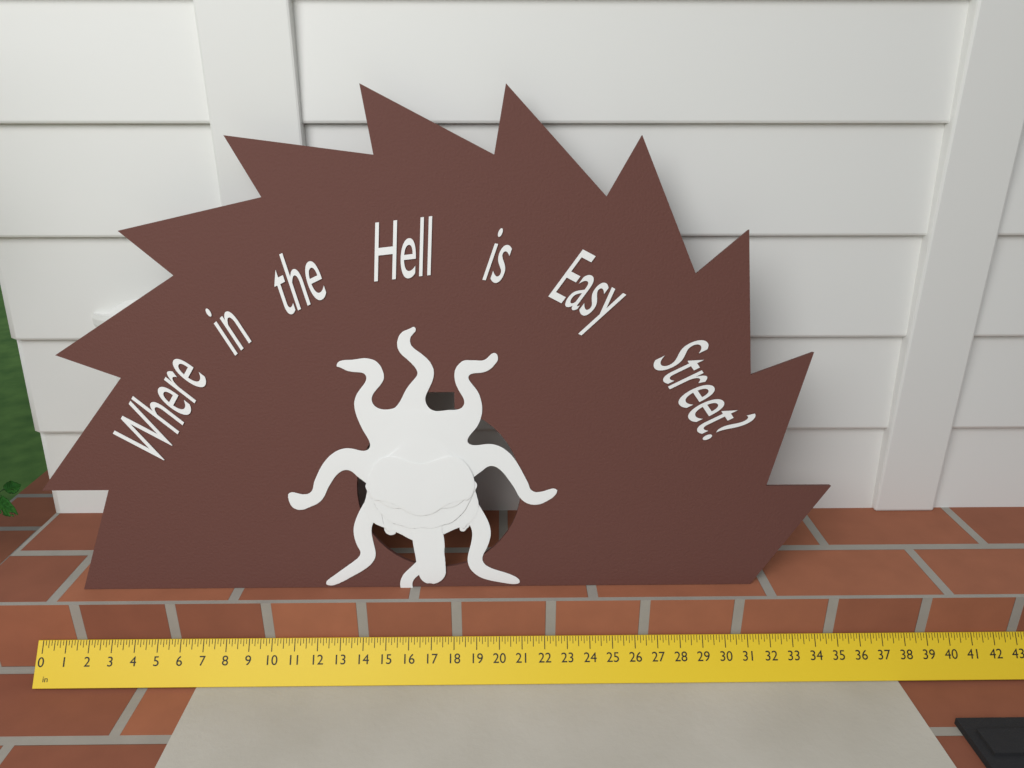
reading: 34.750 in
